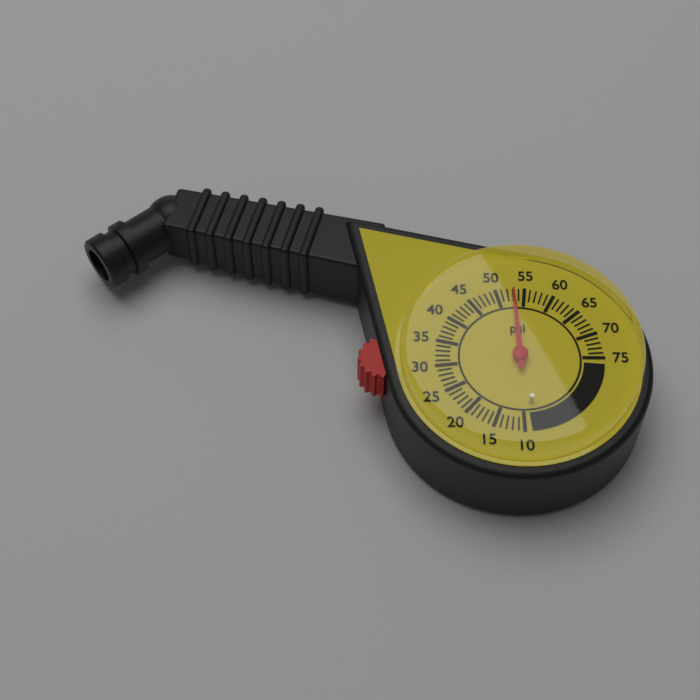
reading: 53 psi
